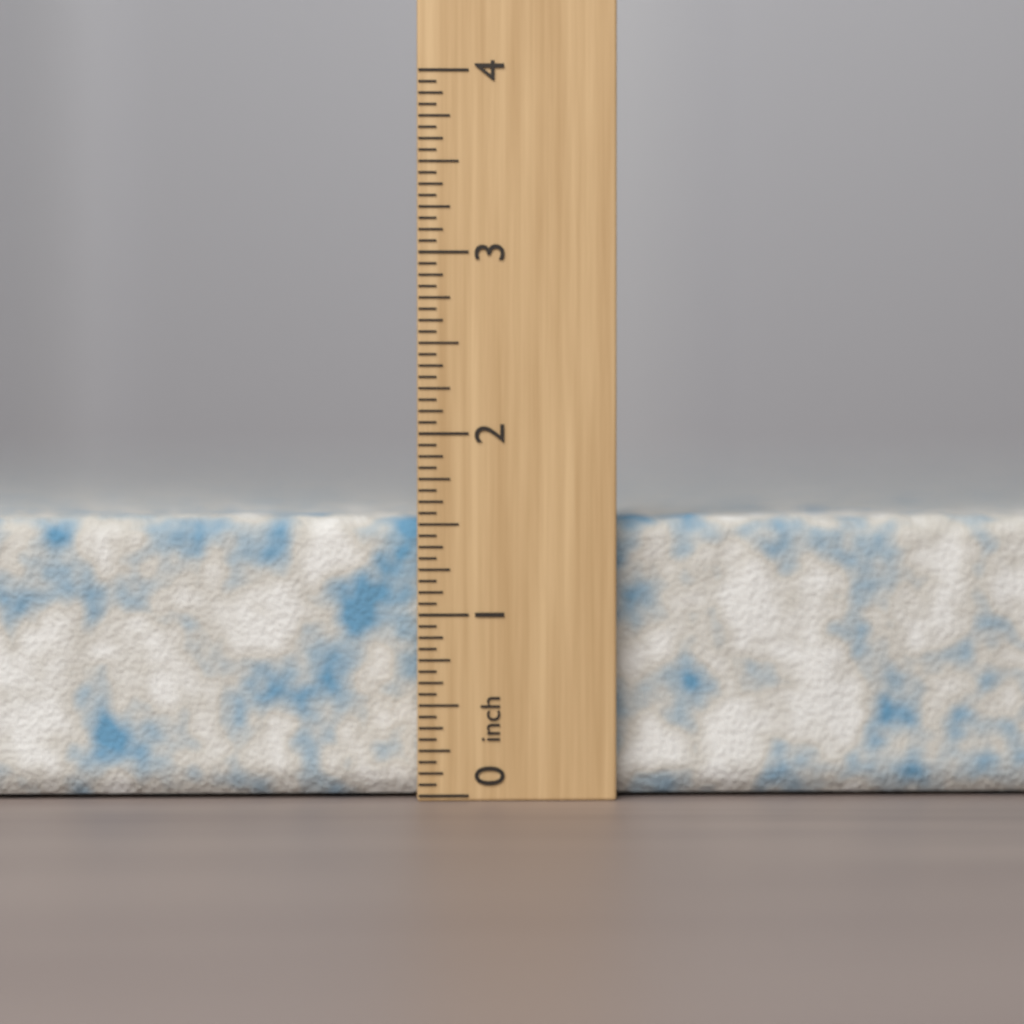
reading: 1.5625 inch
